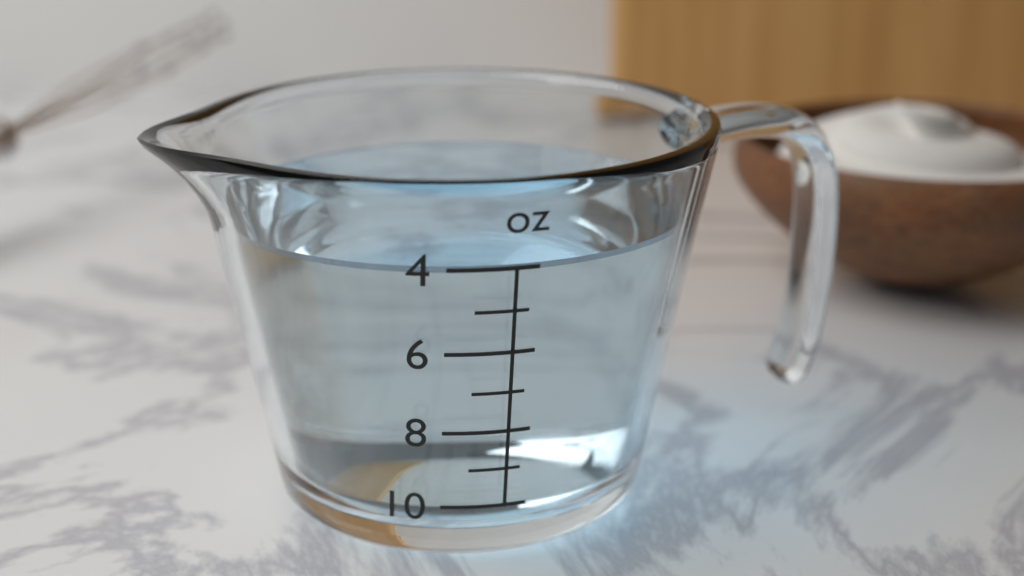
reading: 4 oz
